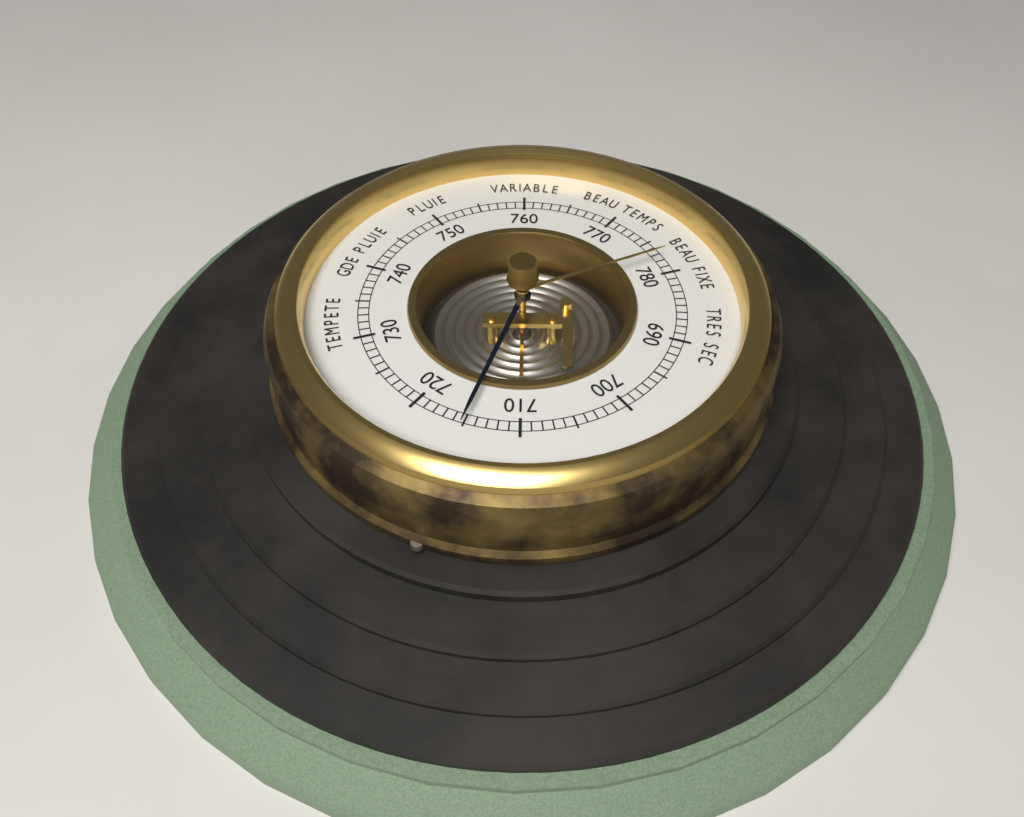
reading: 715 (no unit)
